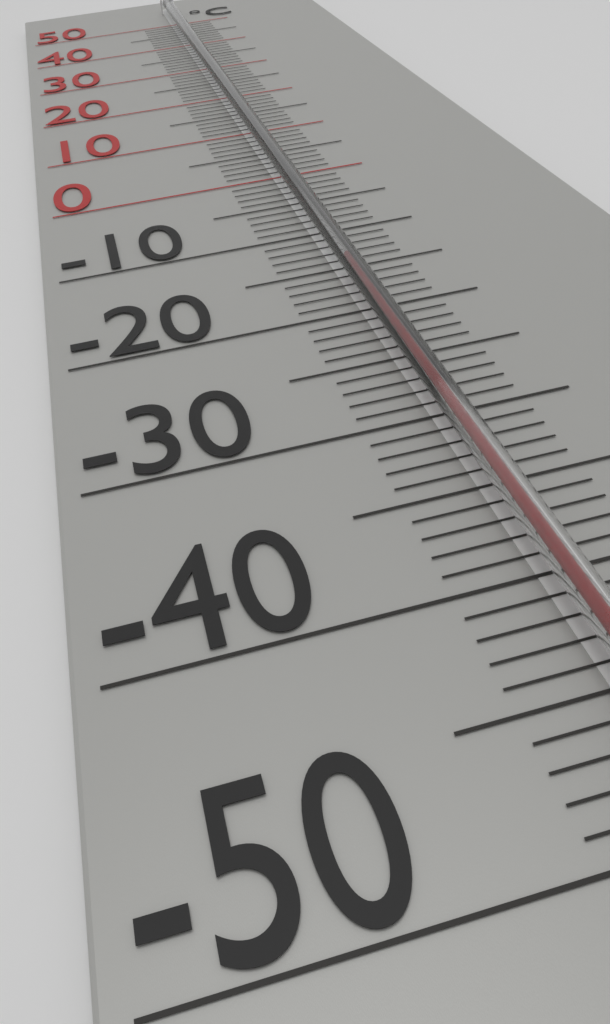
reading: -16 °C
